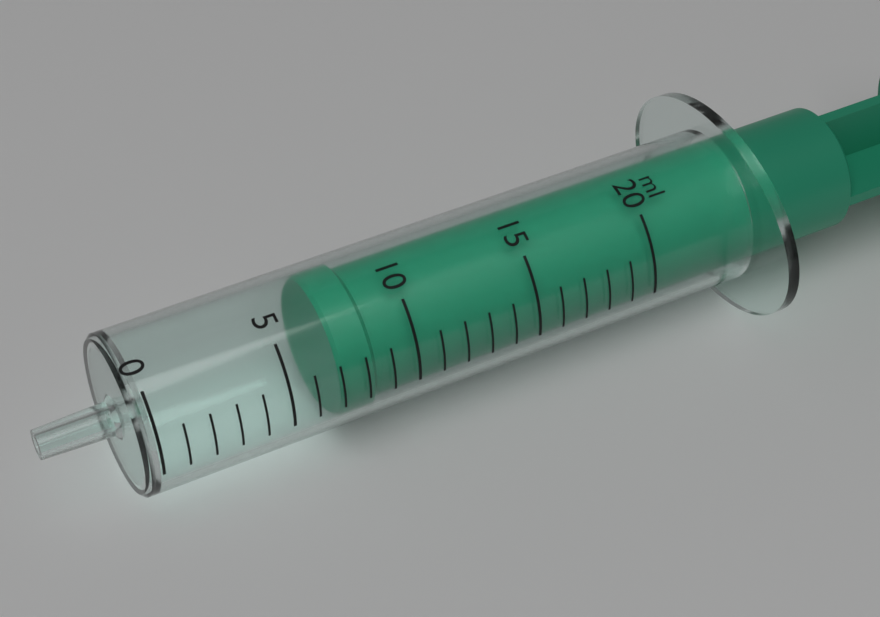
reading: 7 ml
